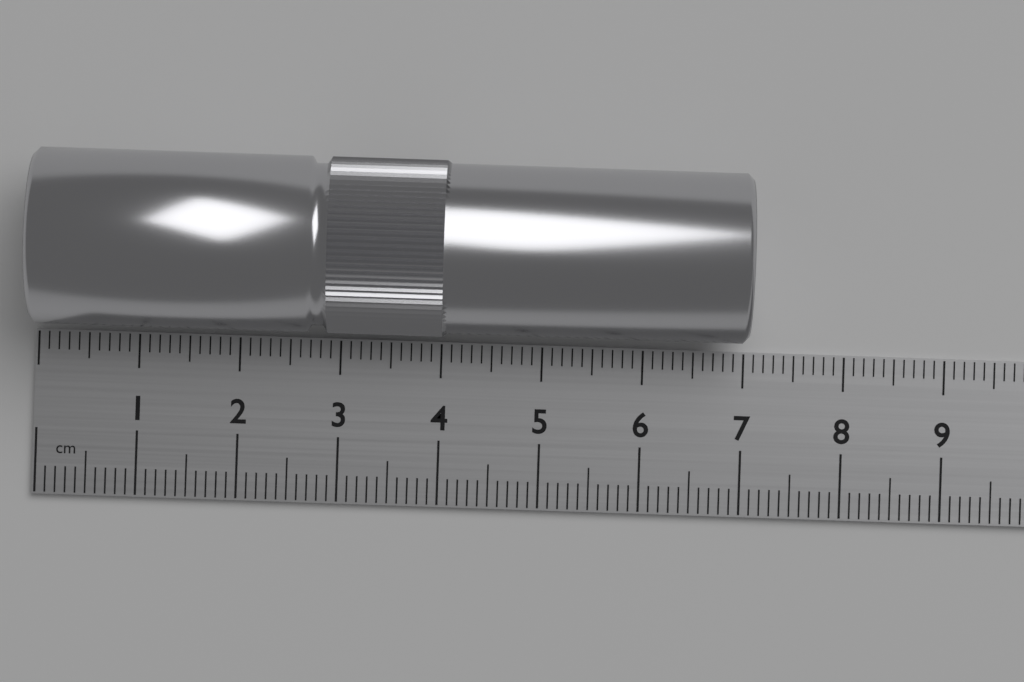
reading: 7.0 cm
